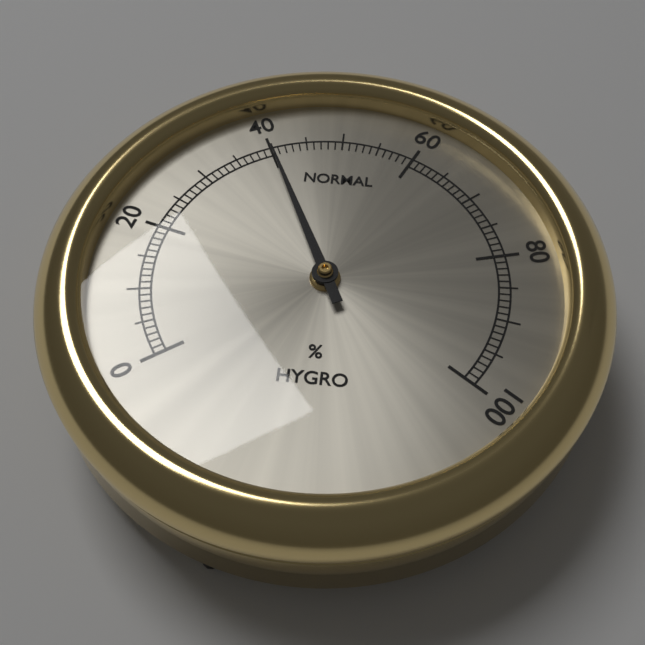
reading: 40 %
